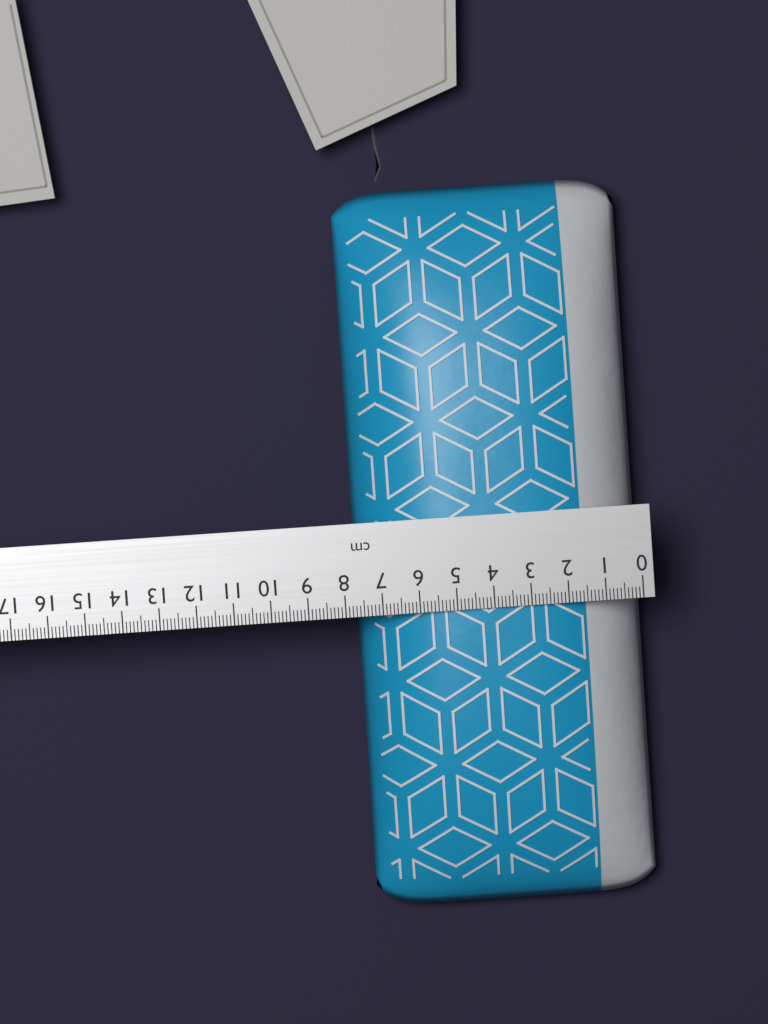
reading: 7.7 cm
